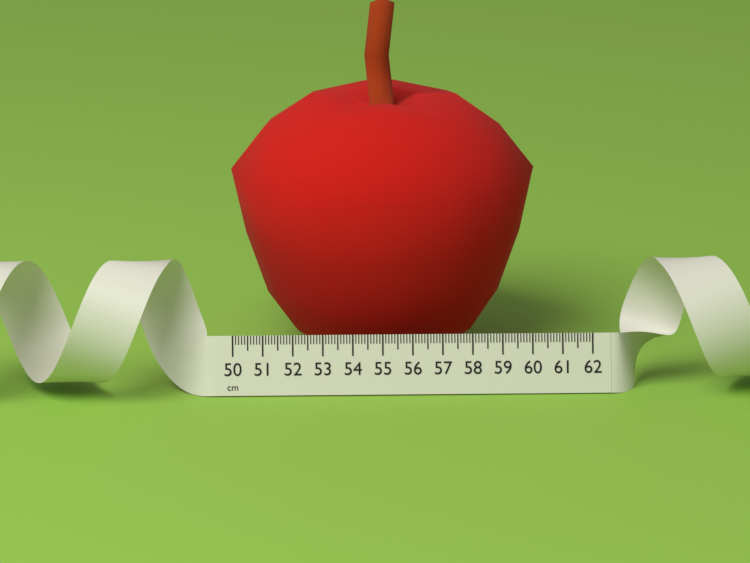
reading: 60.3 cm
